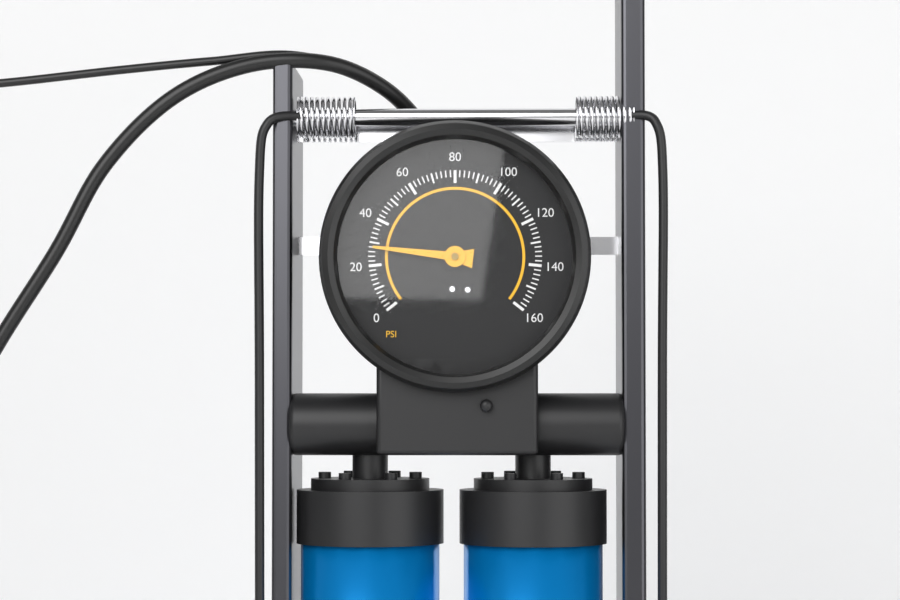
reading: 28 psi
